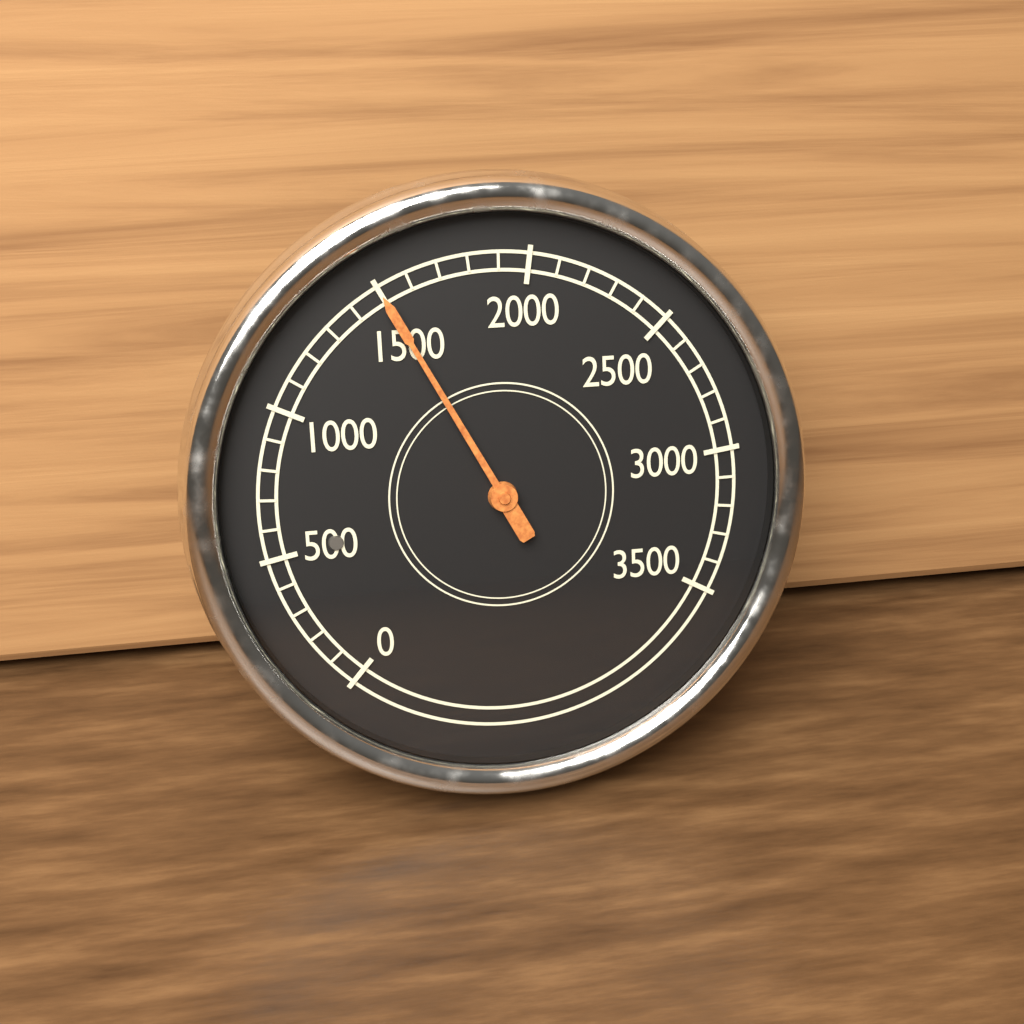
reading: 1500 (no unit)
